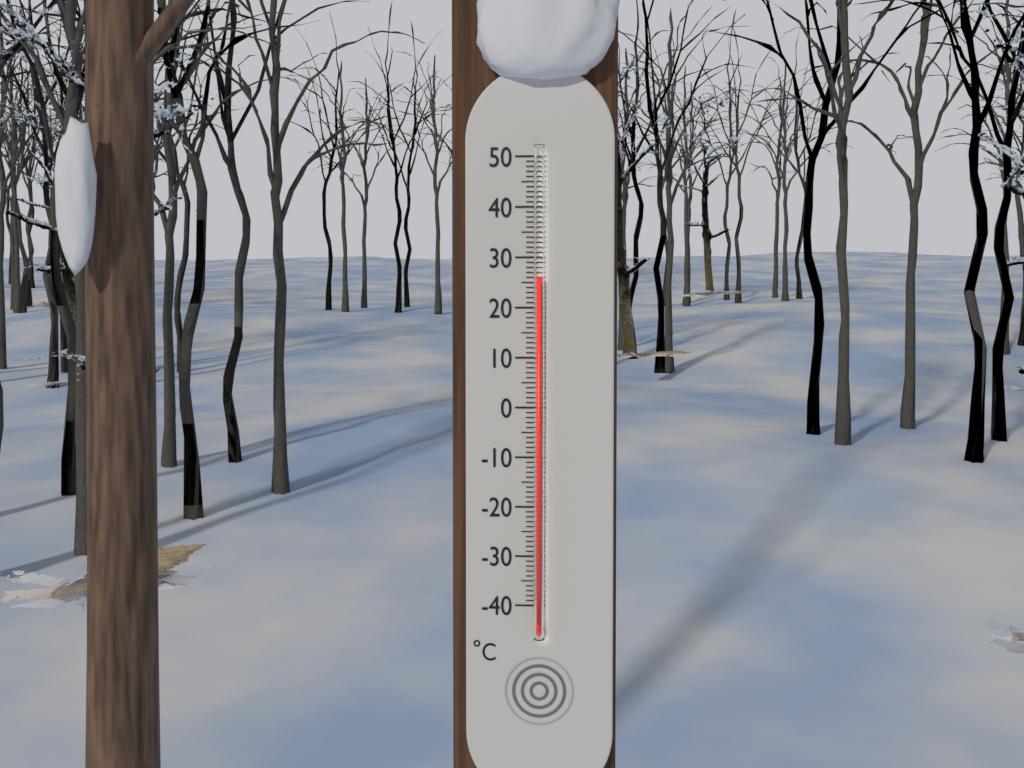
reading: 26 °C
